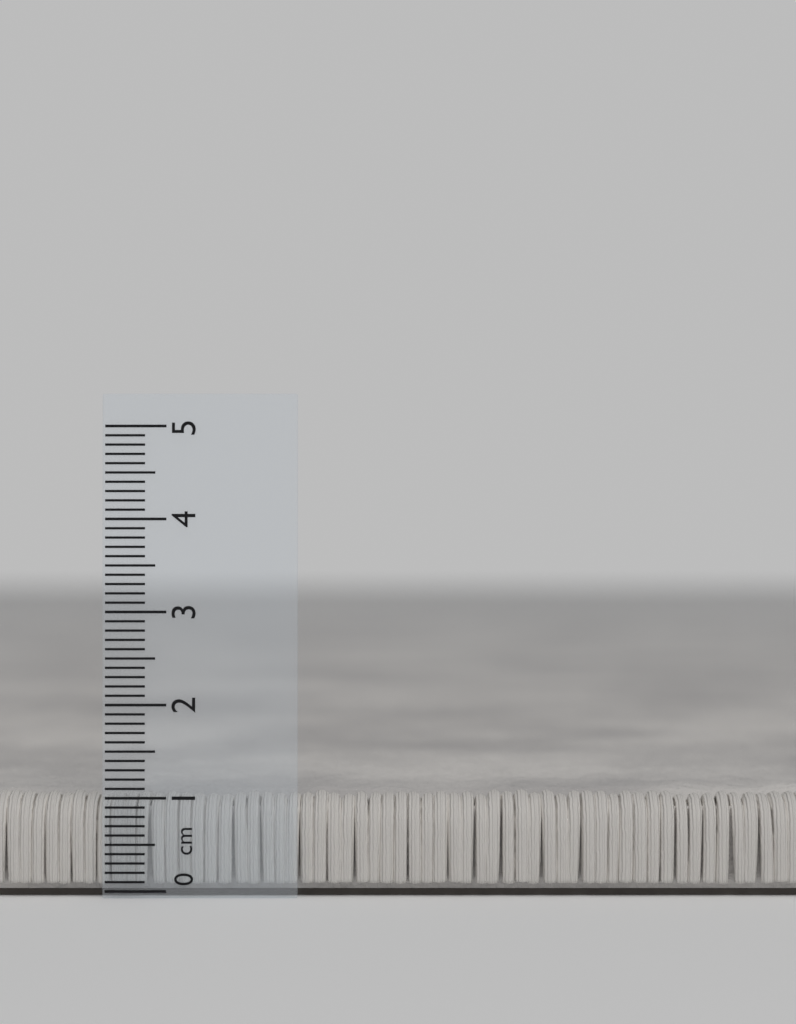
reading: 1.1 cm
